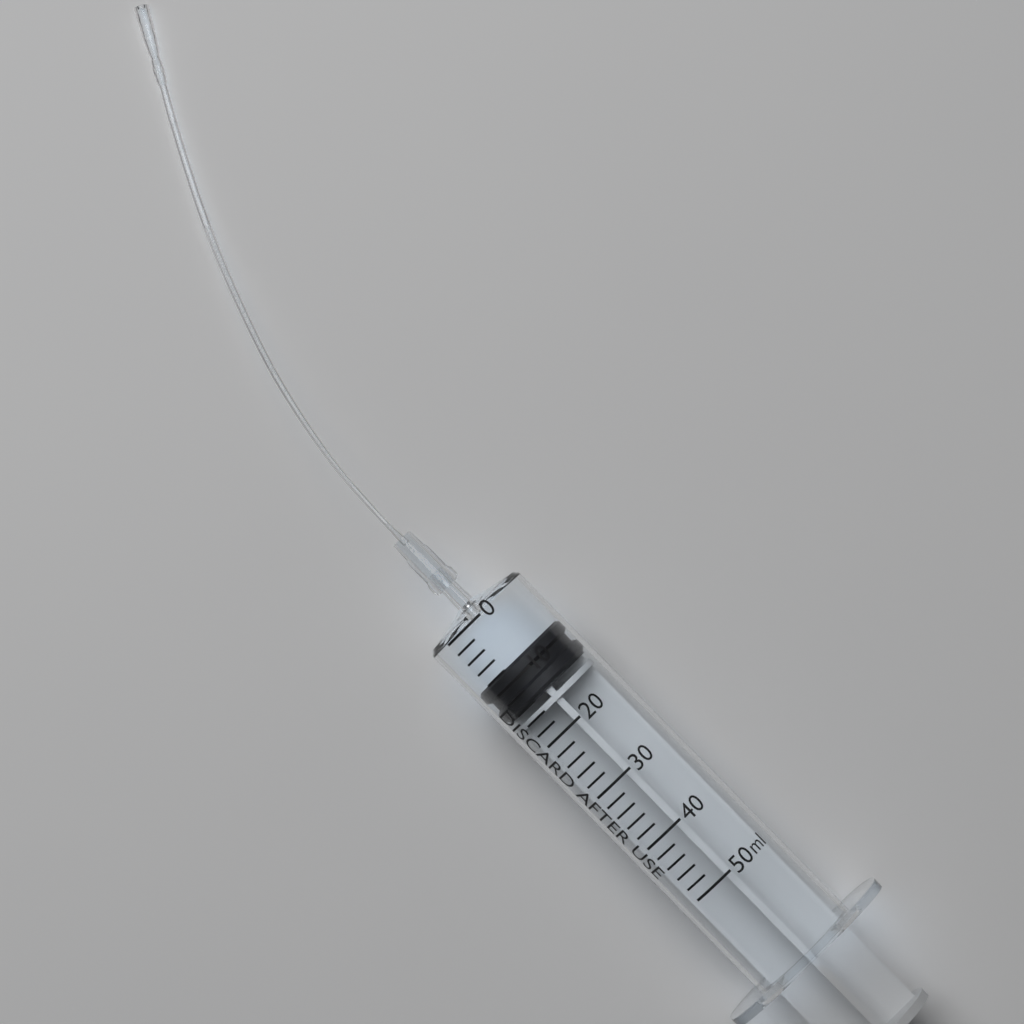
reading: 8 ml
